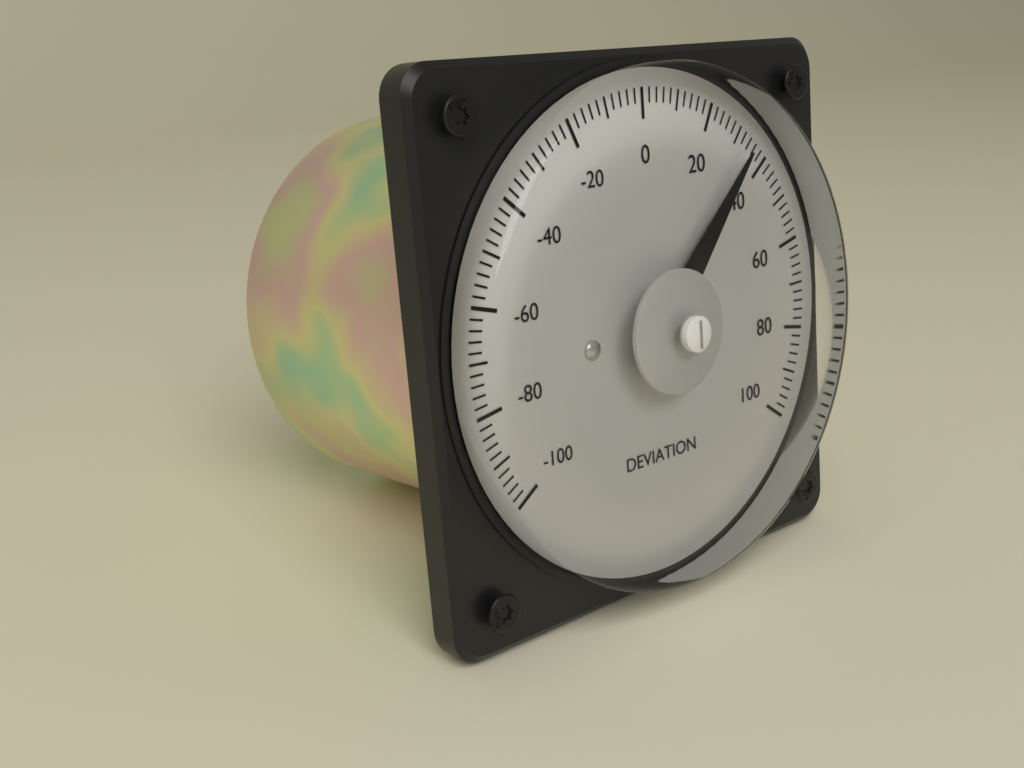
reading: 34 (no unit)
